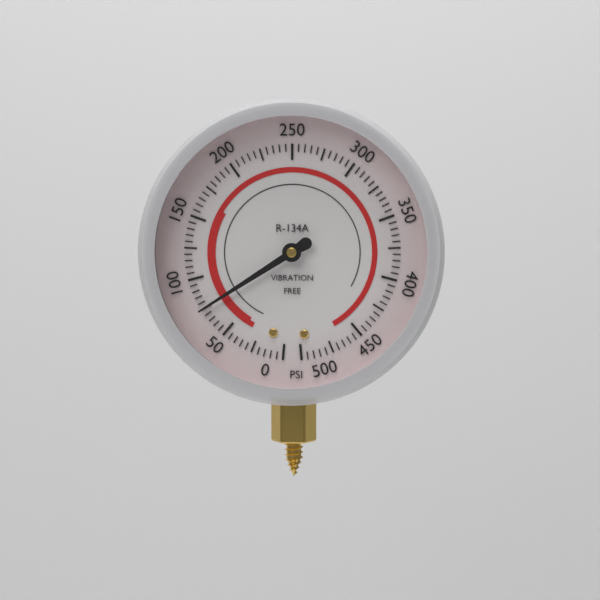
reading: 75 psi
